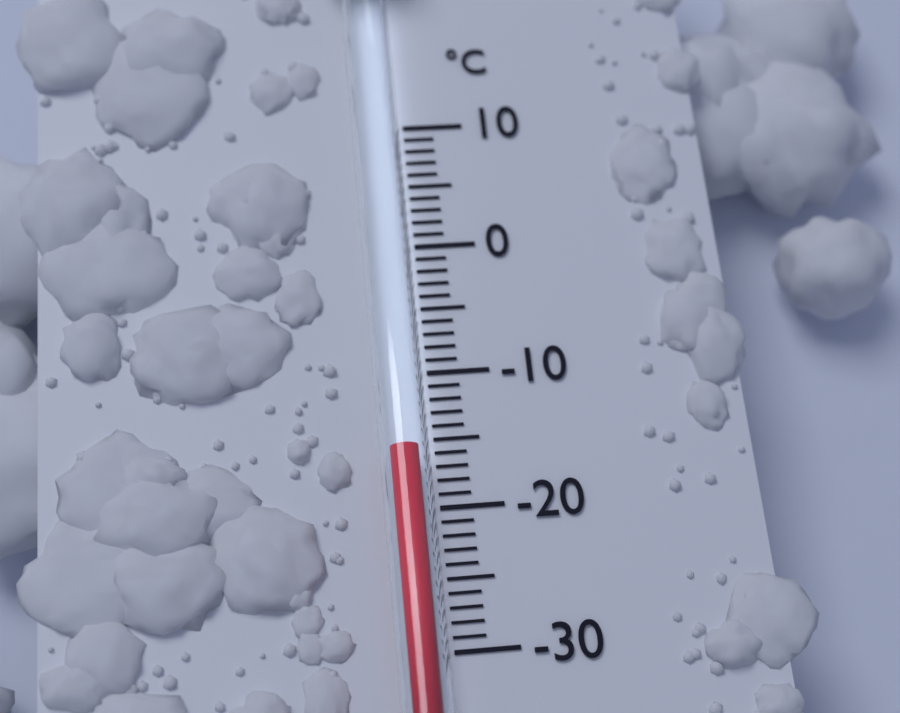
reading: -16 °C
